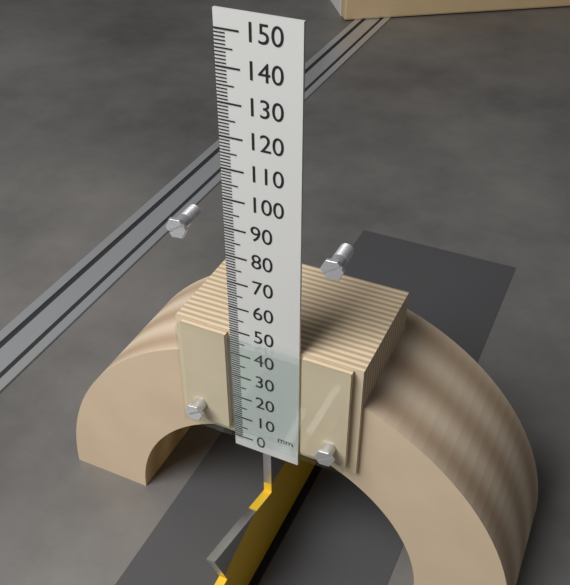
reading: 48 mm
